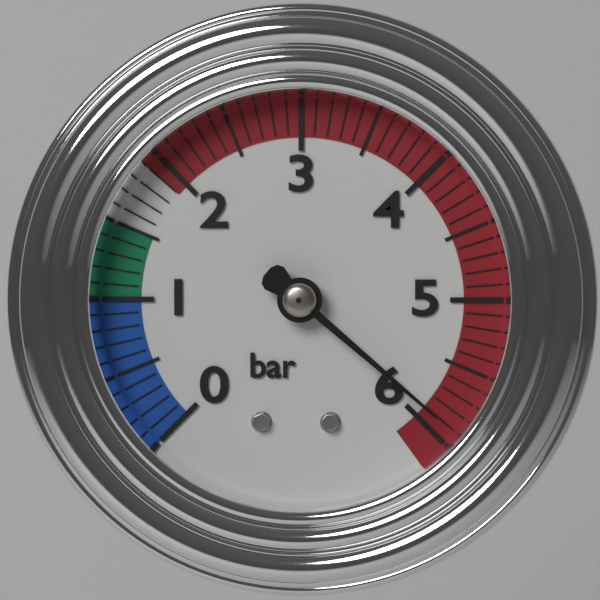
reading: 5.9 bar
